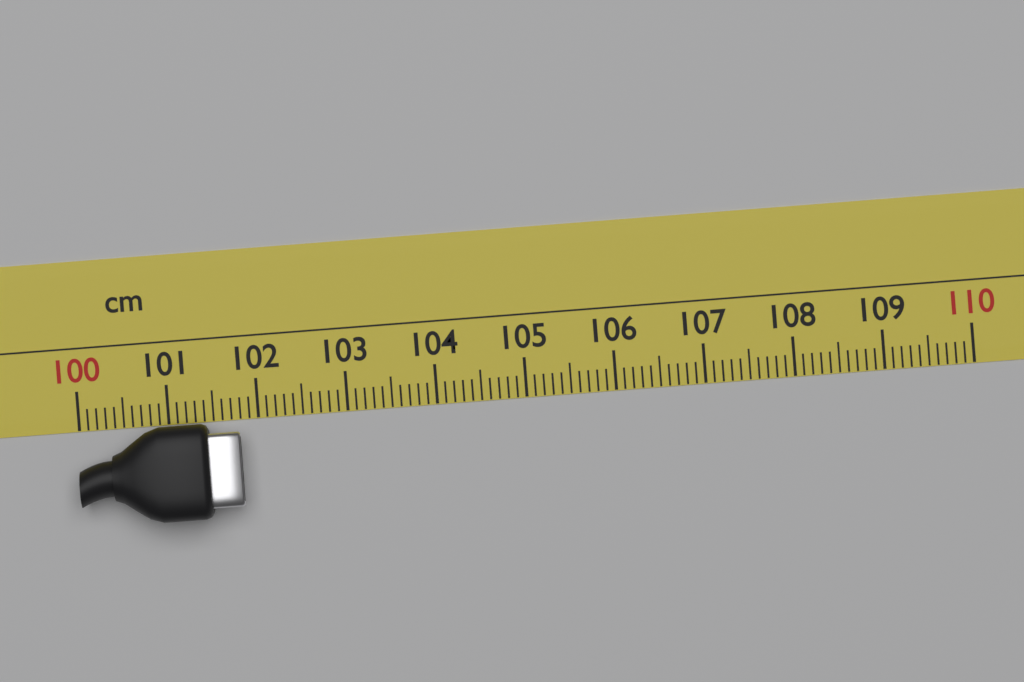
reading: 101.8 cm
